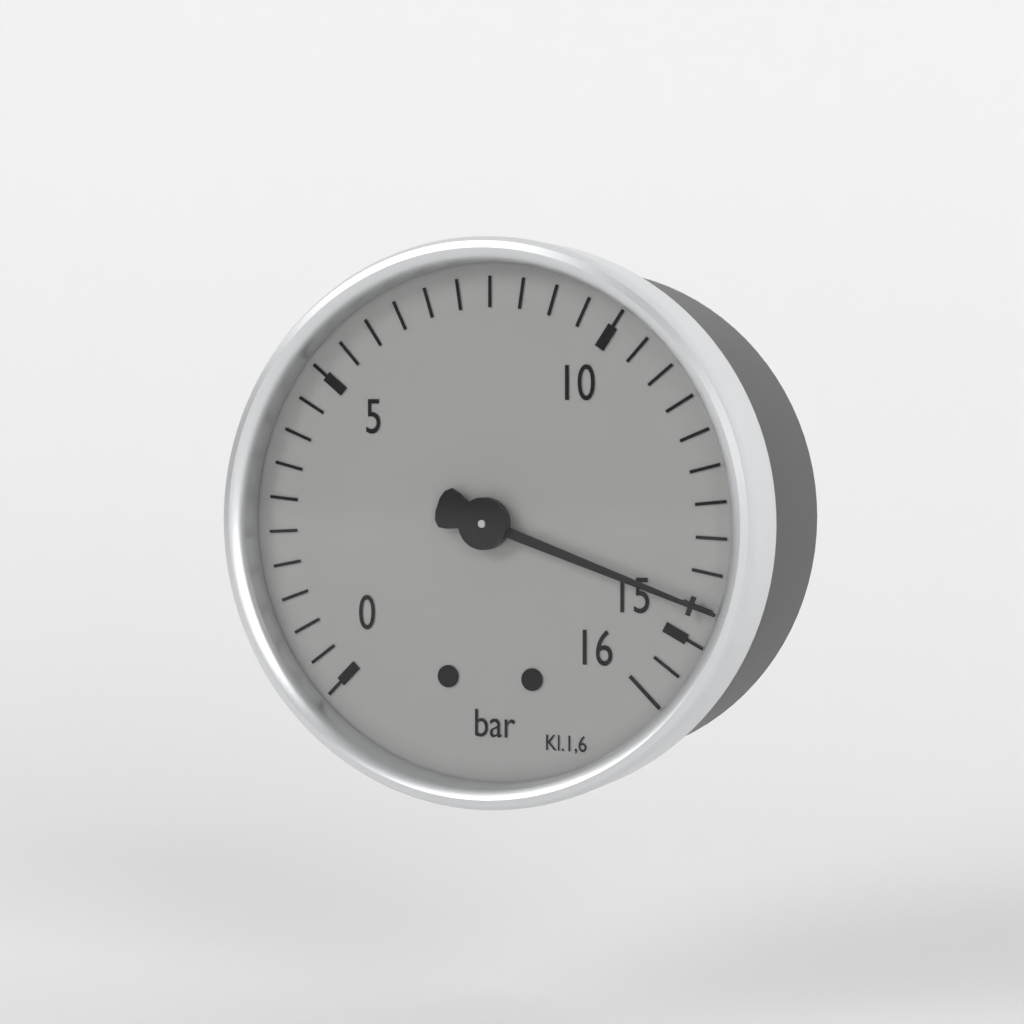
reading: 14.5 bar
